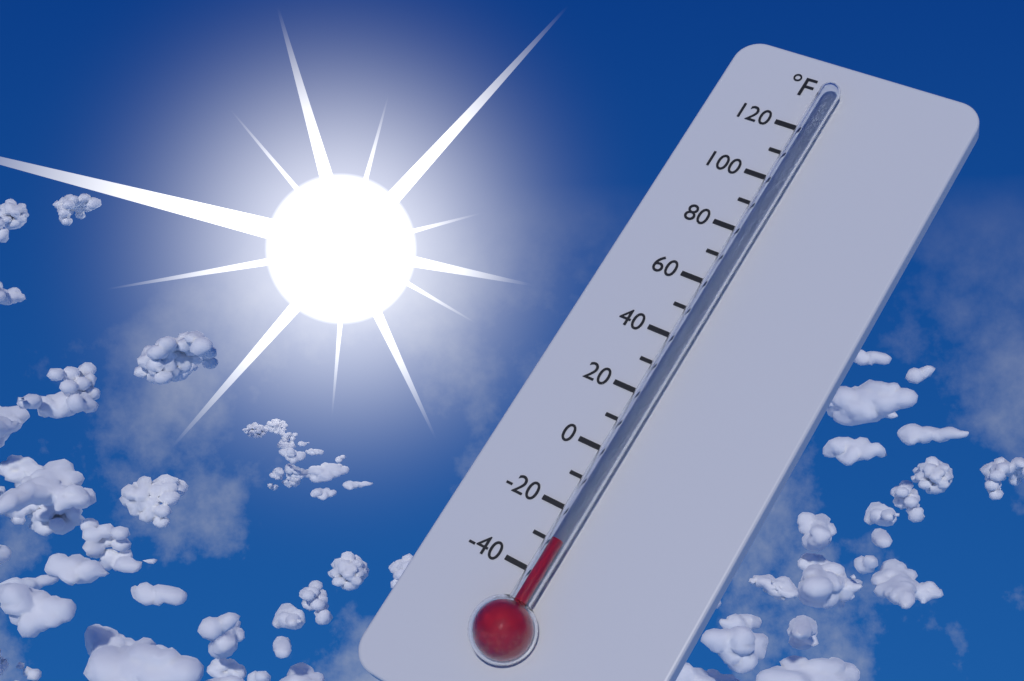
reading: -30 °F
